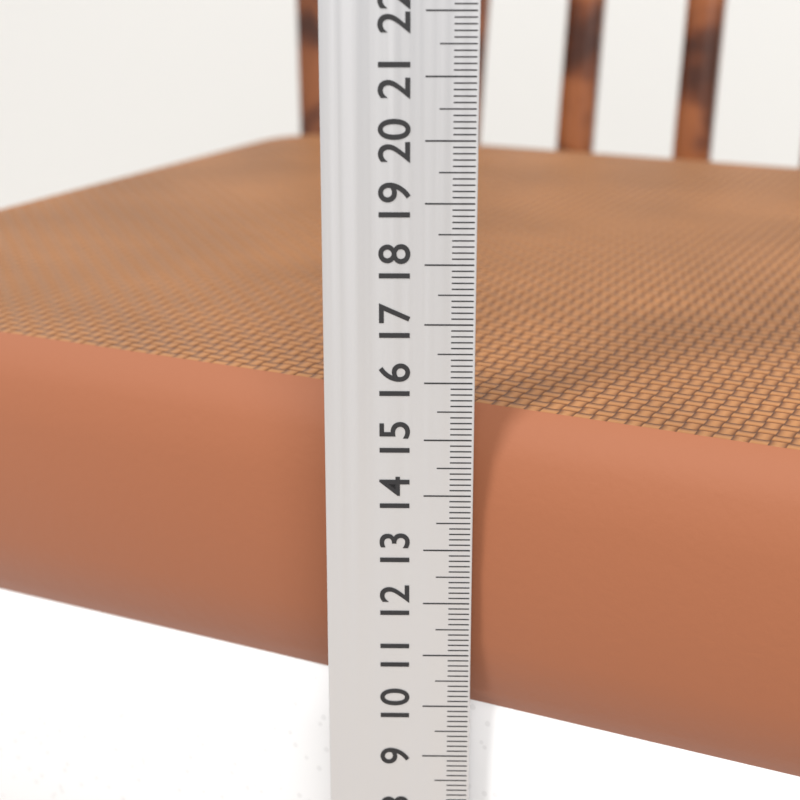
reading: 15.3 cm
